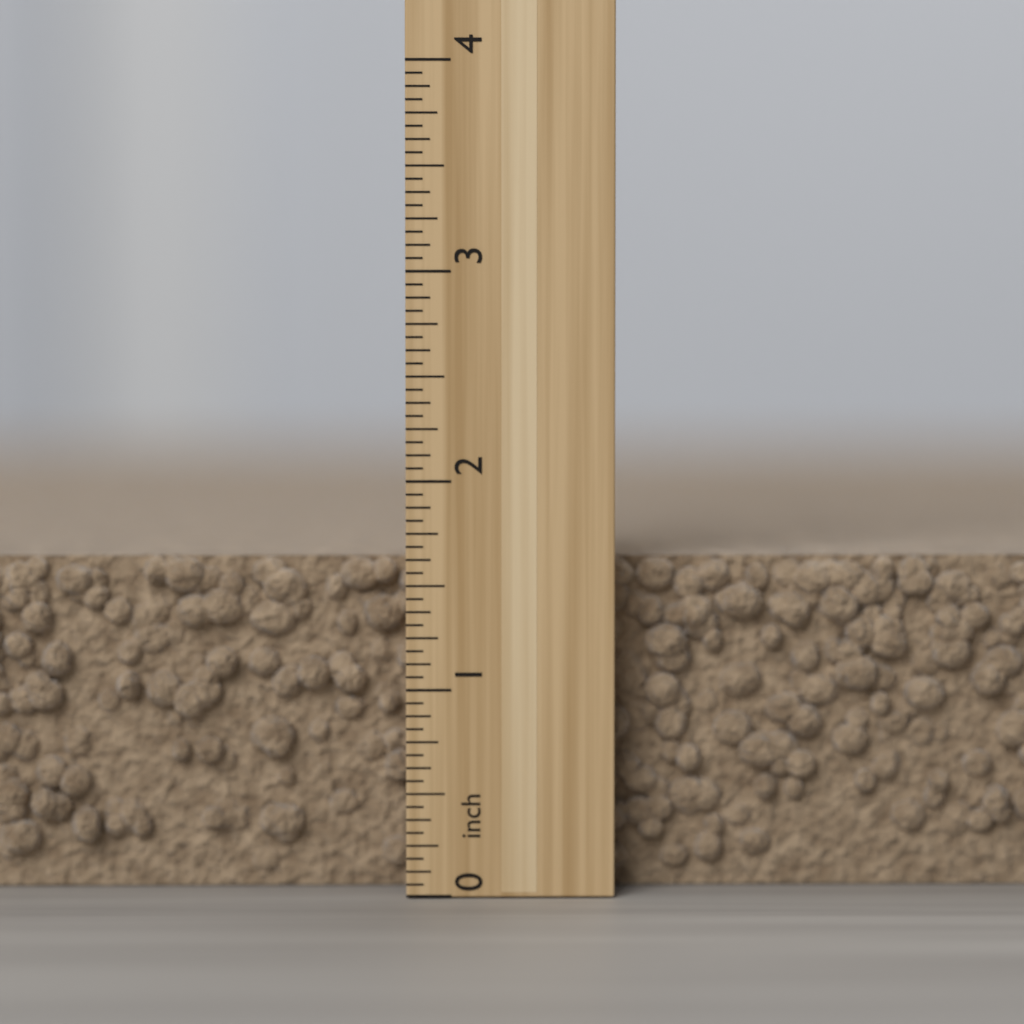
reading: 1.6250 inch
